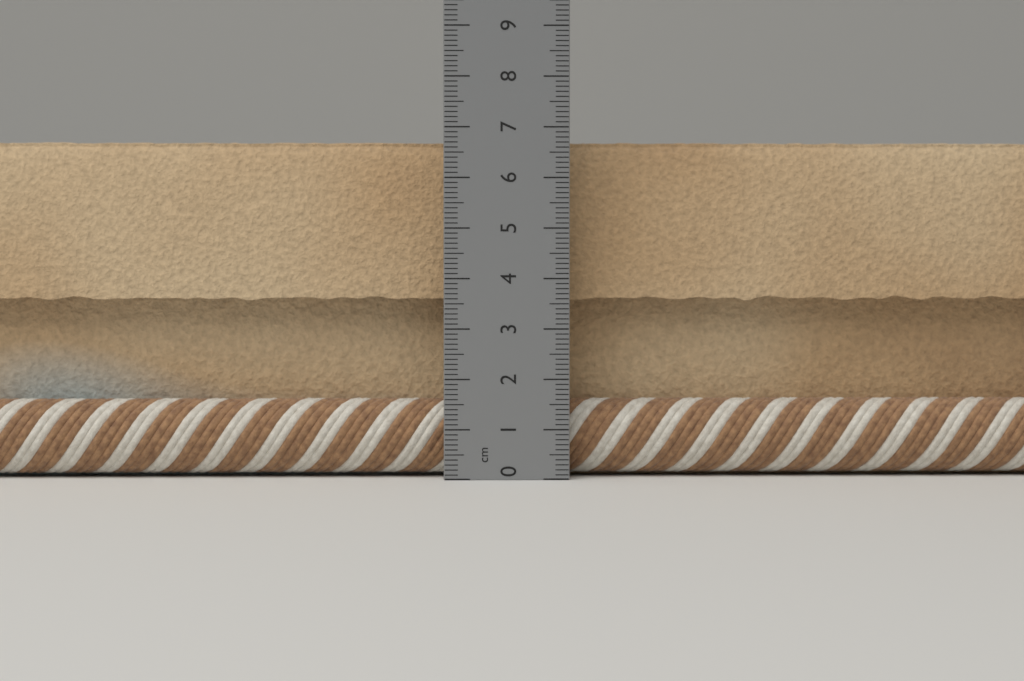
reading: 6.8 cm
